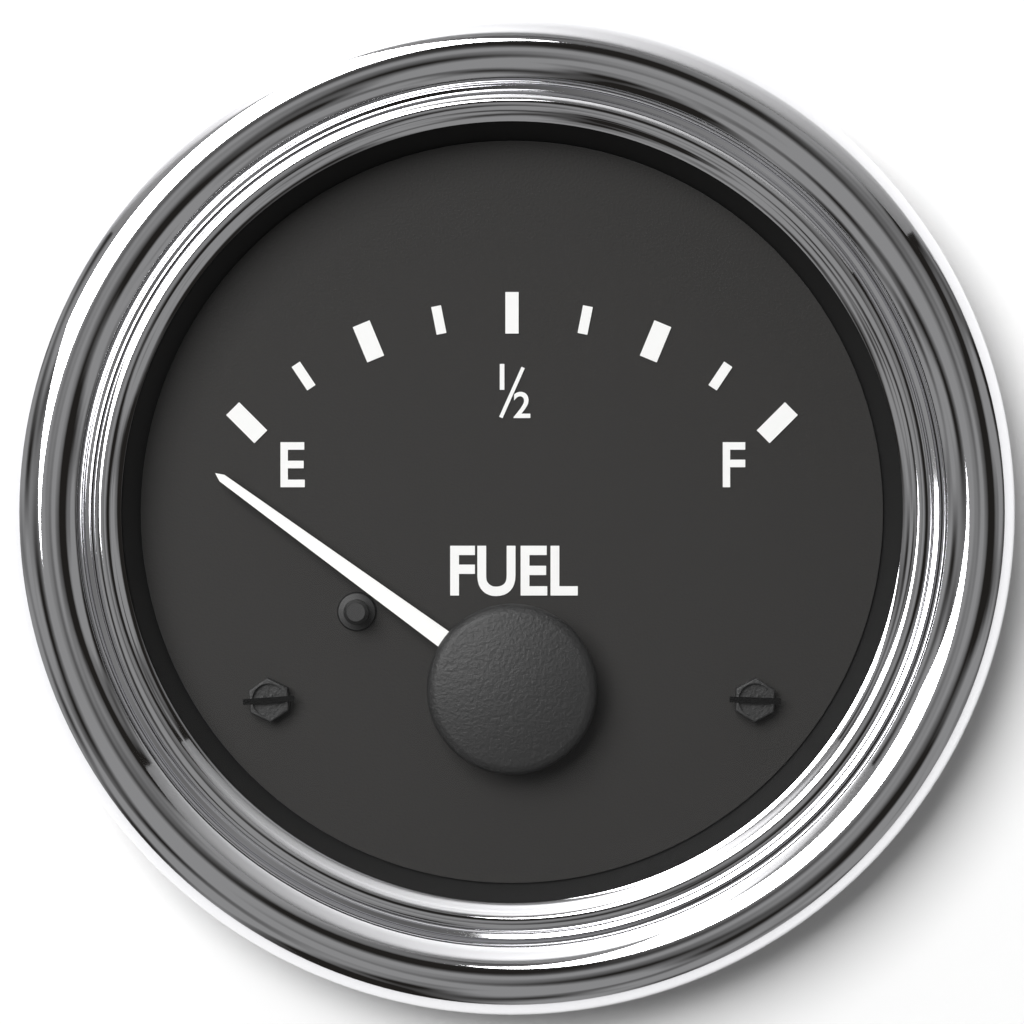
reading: -0.100 (no unit)
